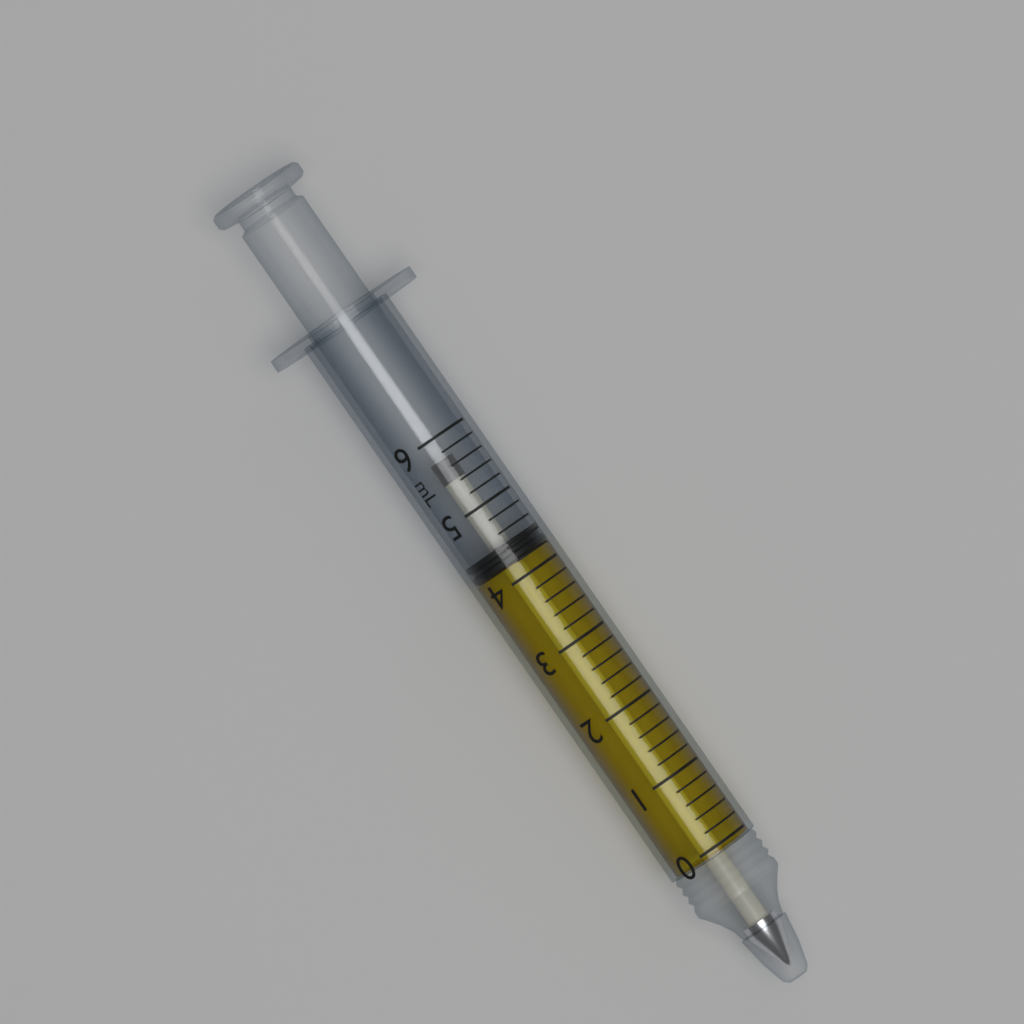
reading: 4.2 mL
